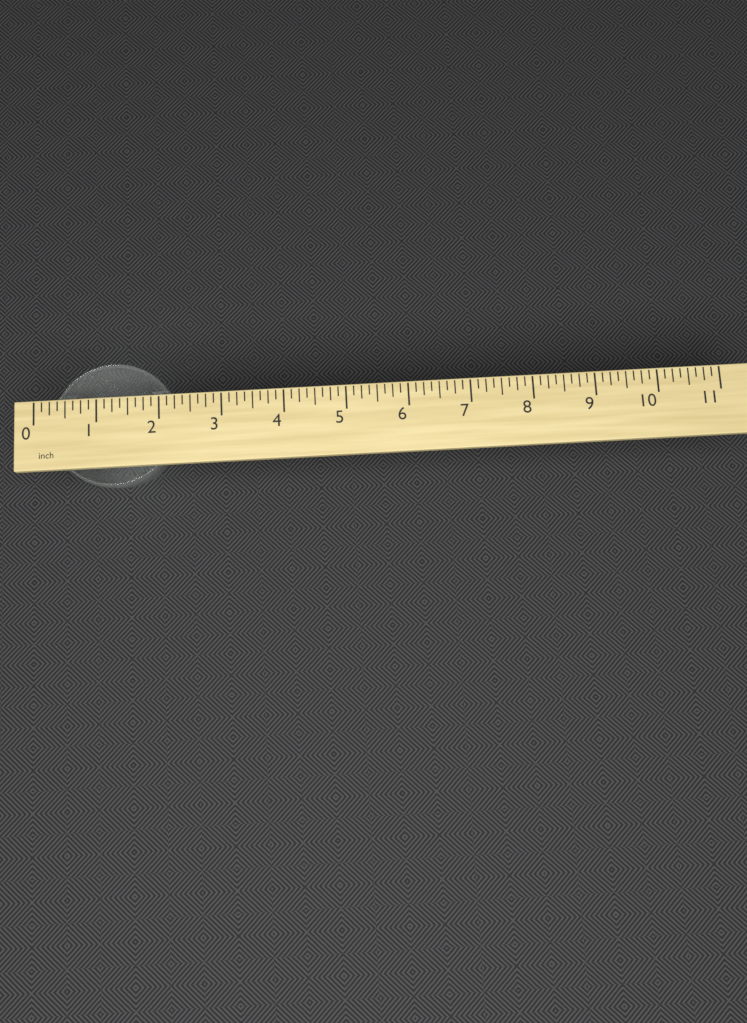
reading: 2.500 inch
